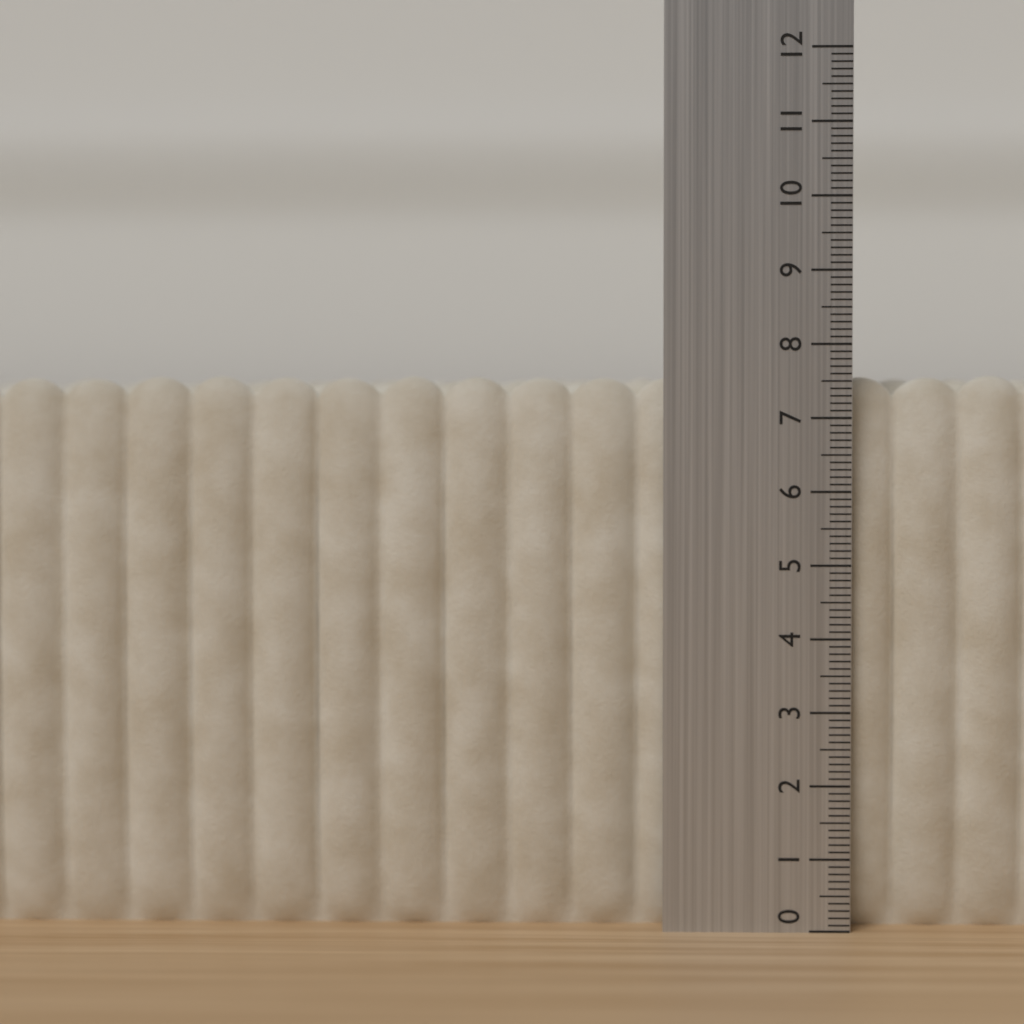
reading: 7.6 (no unit)
